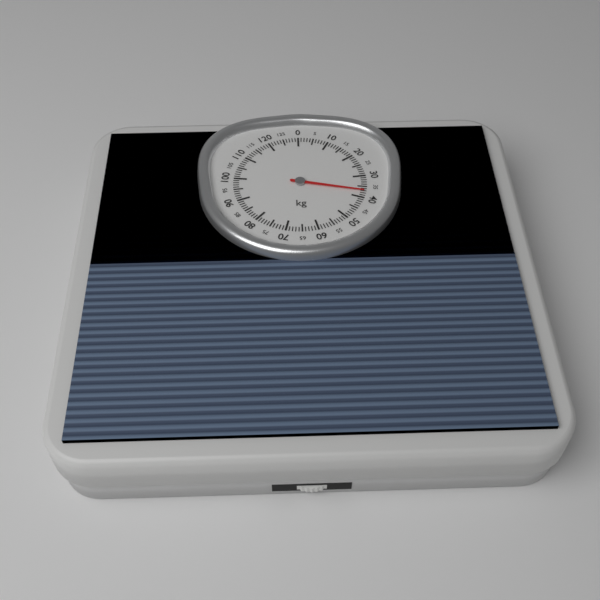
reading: 37 kg
